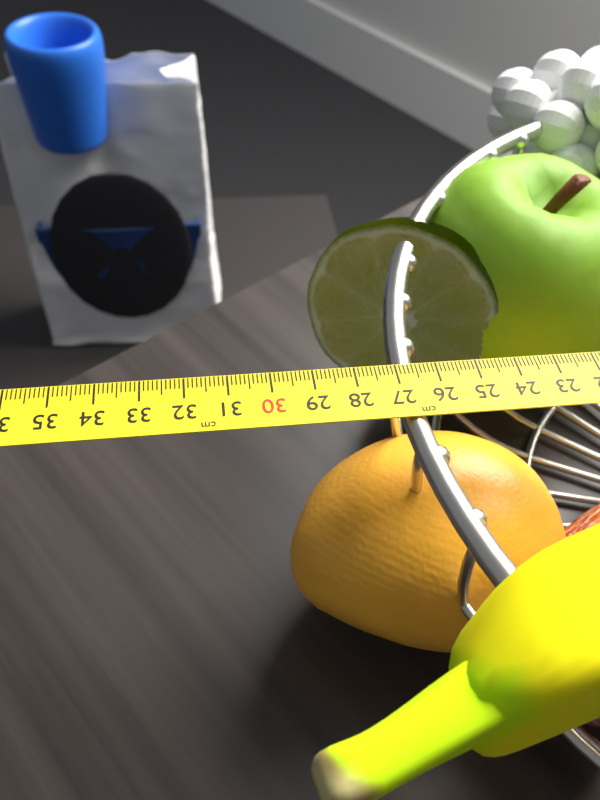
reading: 27.1 cm
